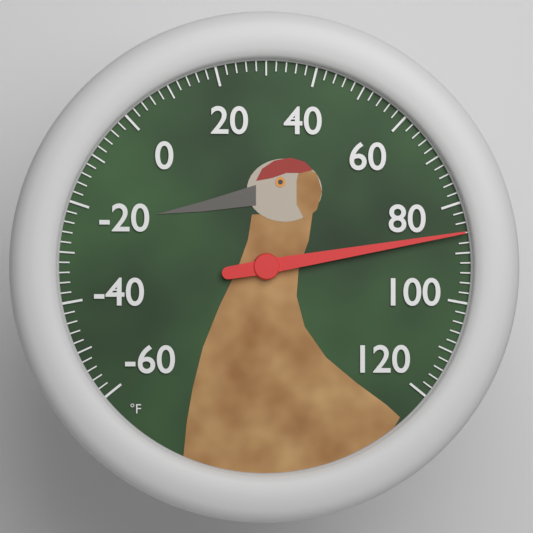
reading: 86 °F
